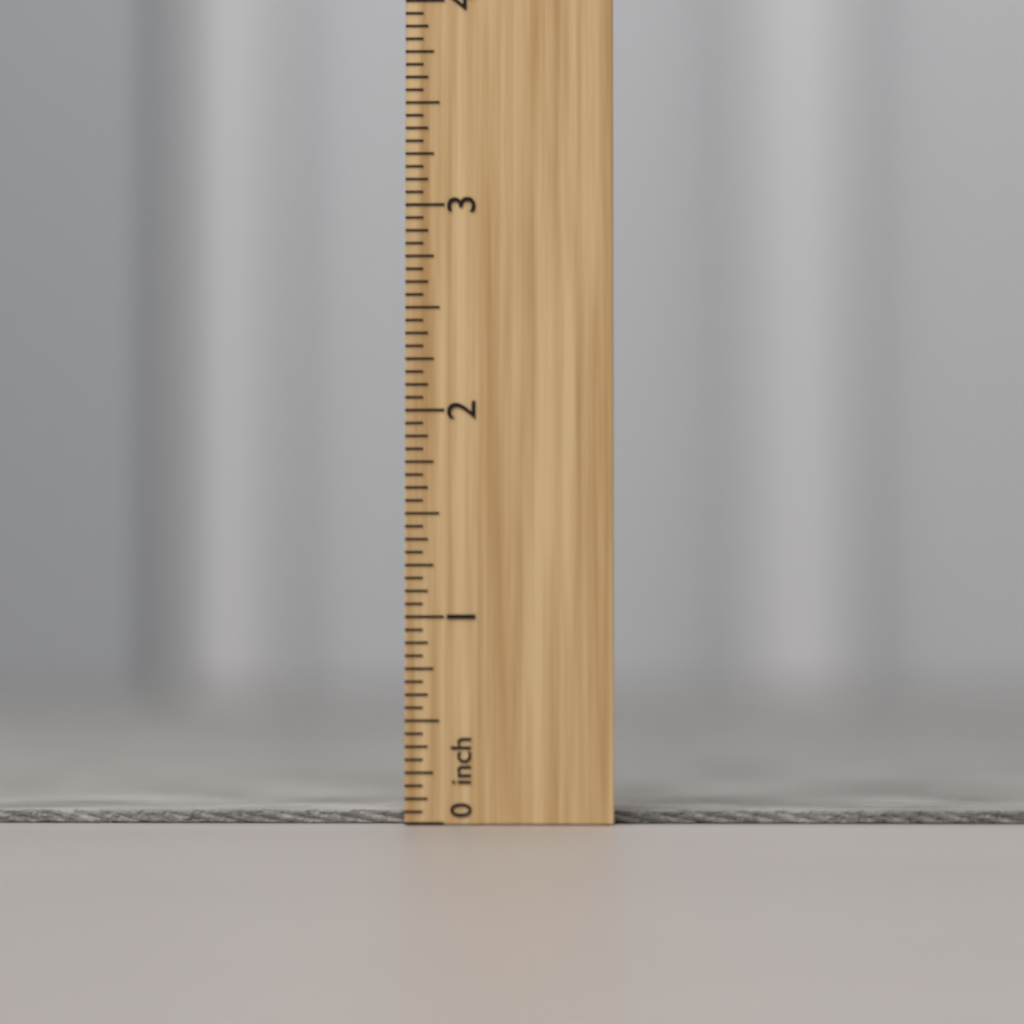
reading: 0.0625 inch
